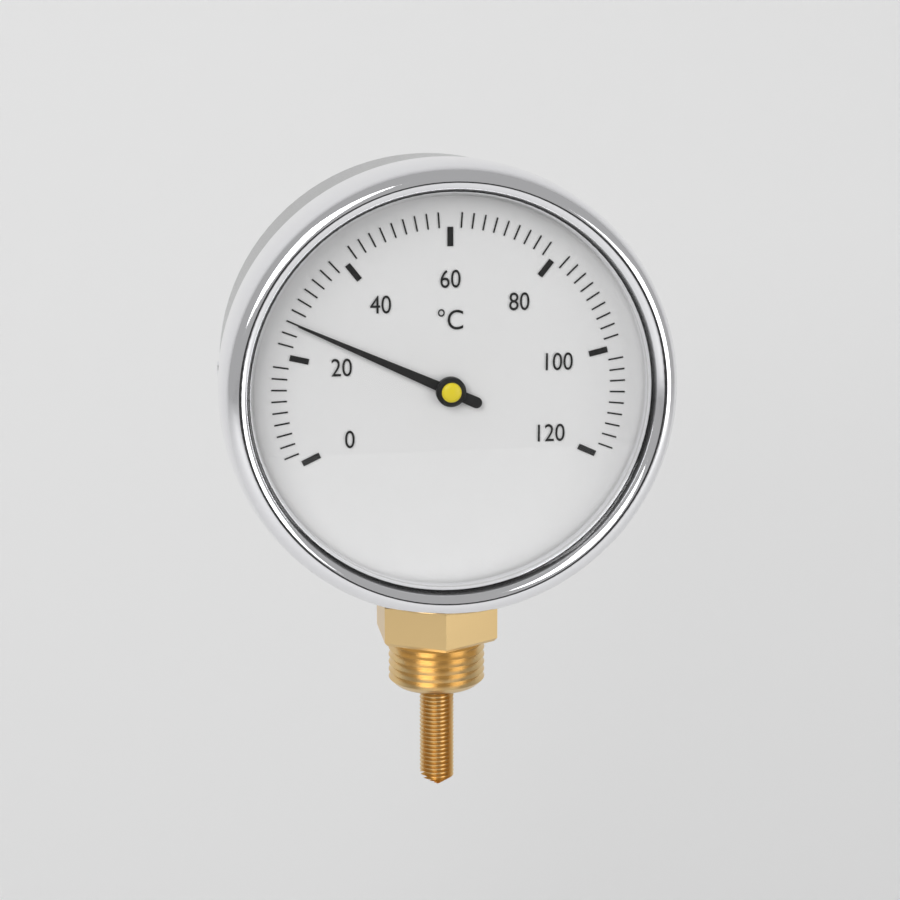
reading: 26 °C
